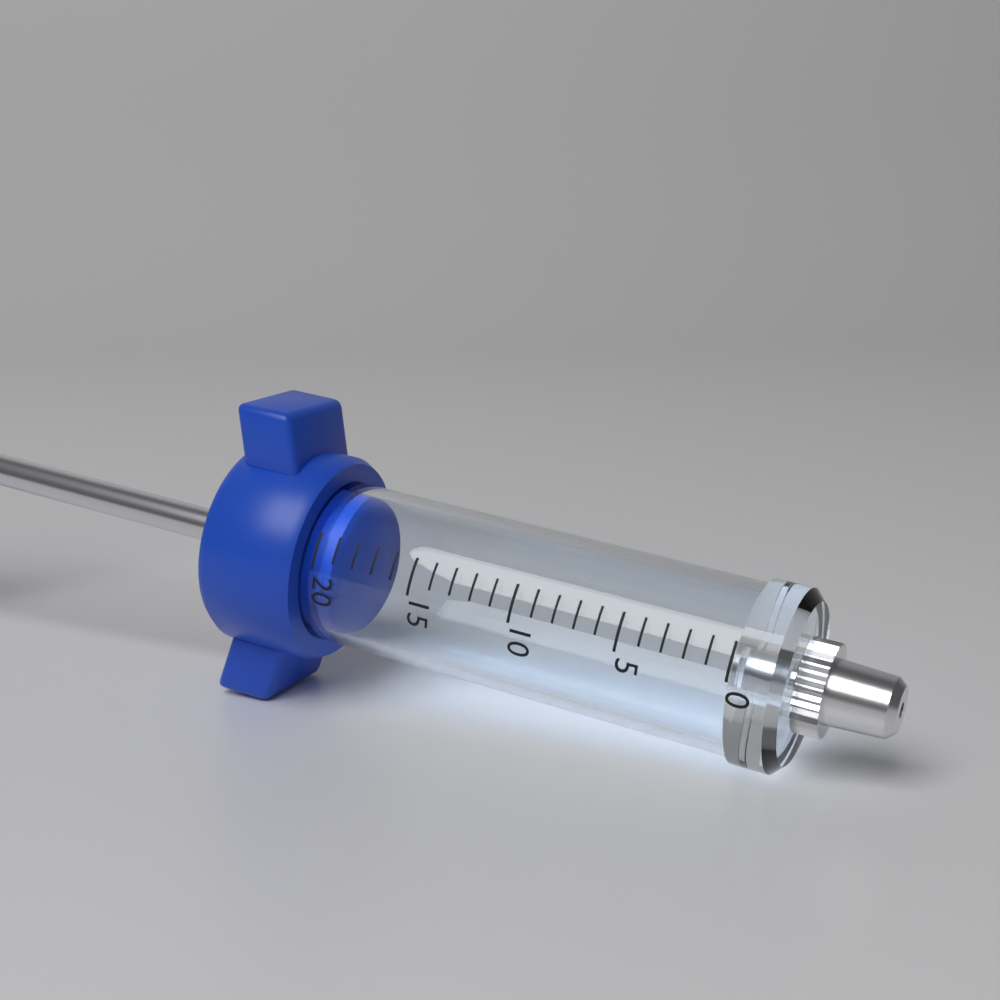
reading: 19 (no unit)
